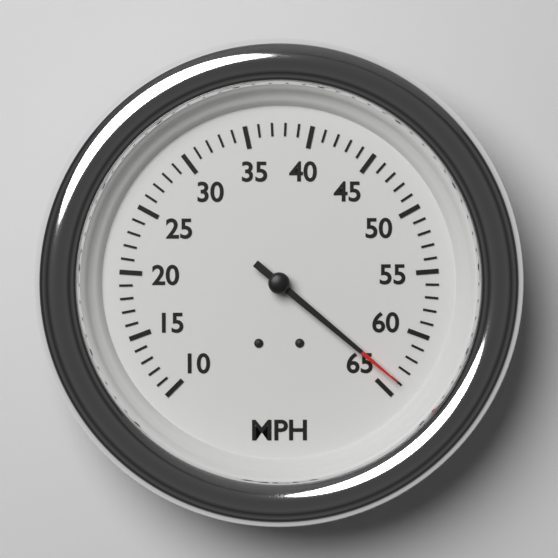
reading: 64 MPH
